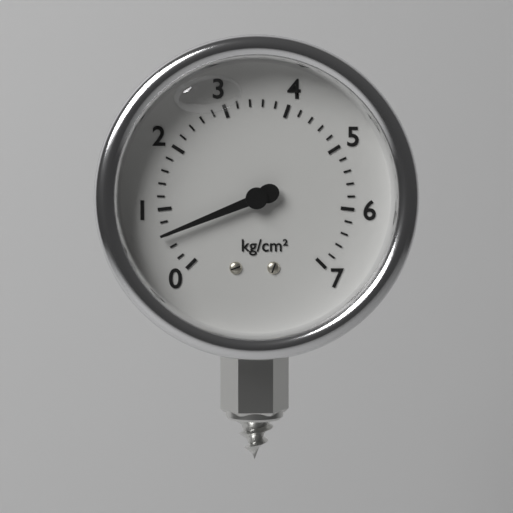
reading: 0.6 kg/cm²
